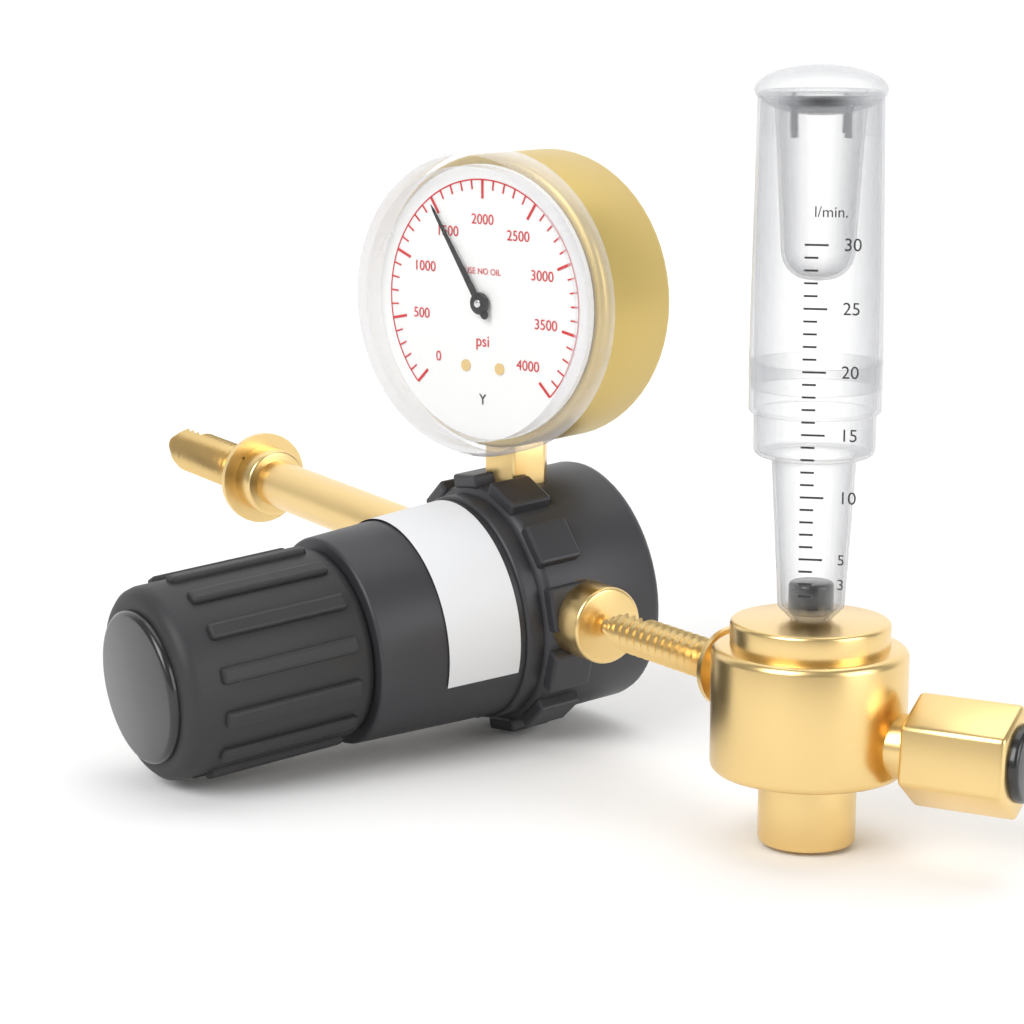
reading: 1500 psi
